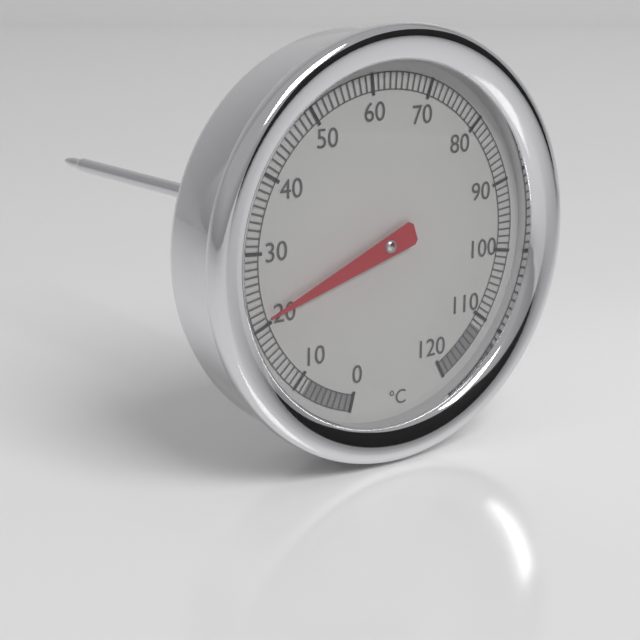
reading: 21 °C
